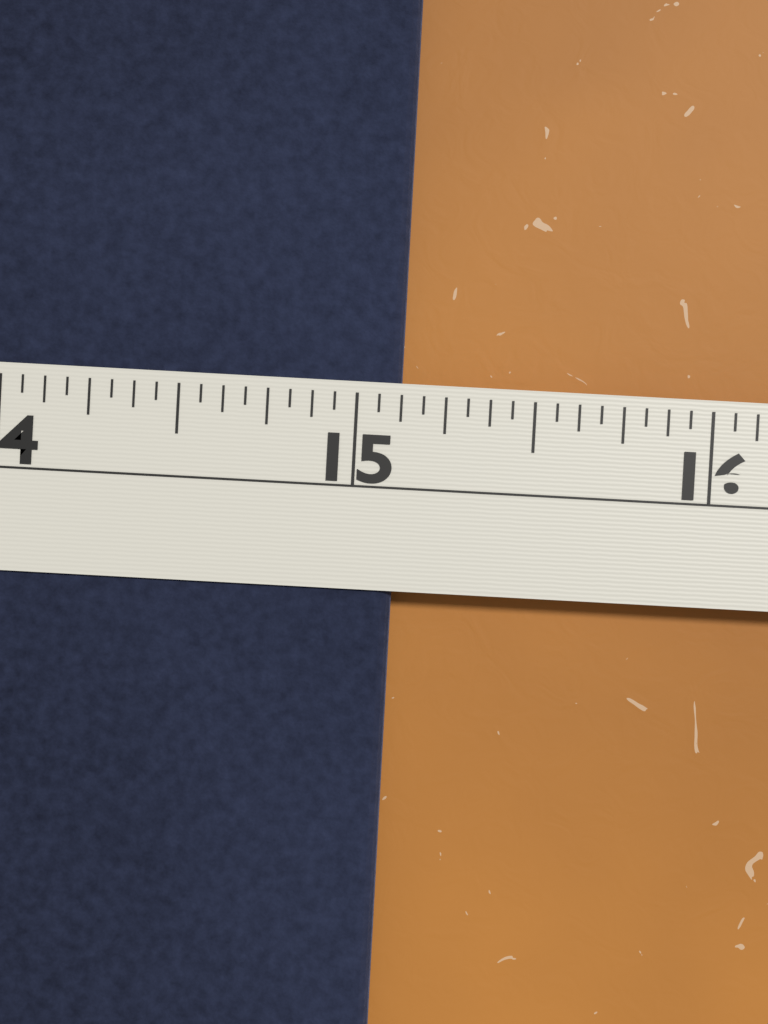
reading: 15.1250 in
